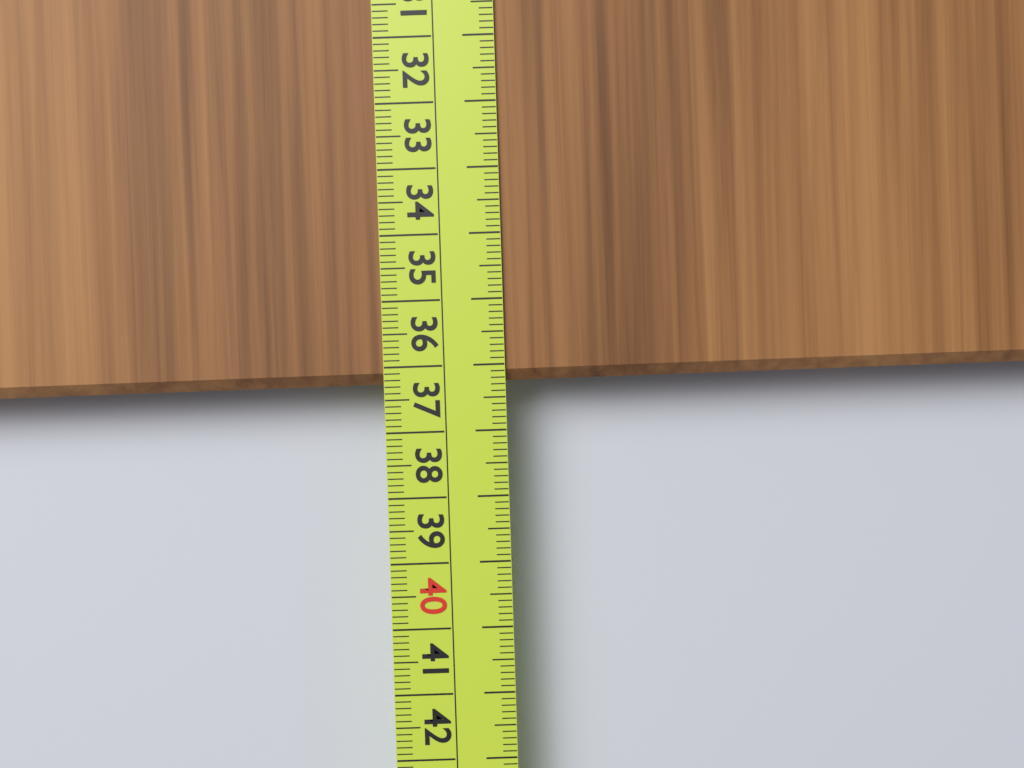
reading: 36.3 cm
